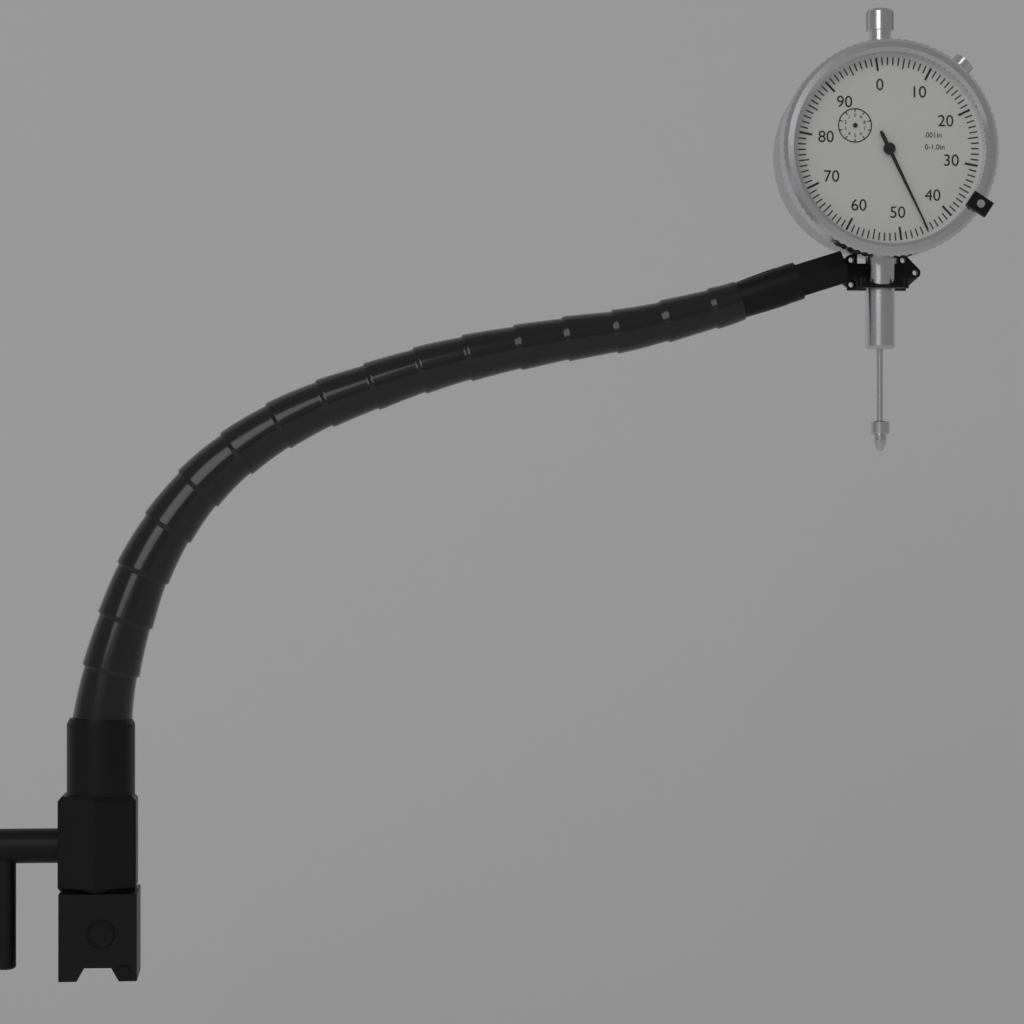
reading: 0.045 in
